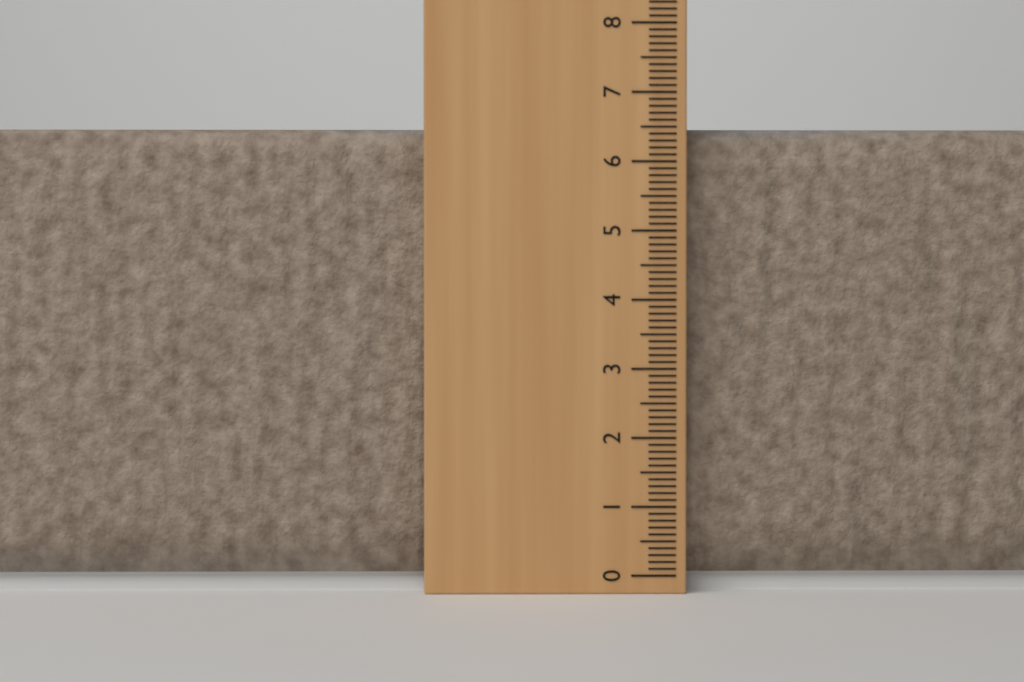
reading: 6.5 cm
